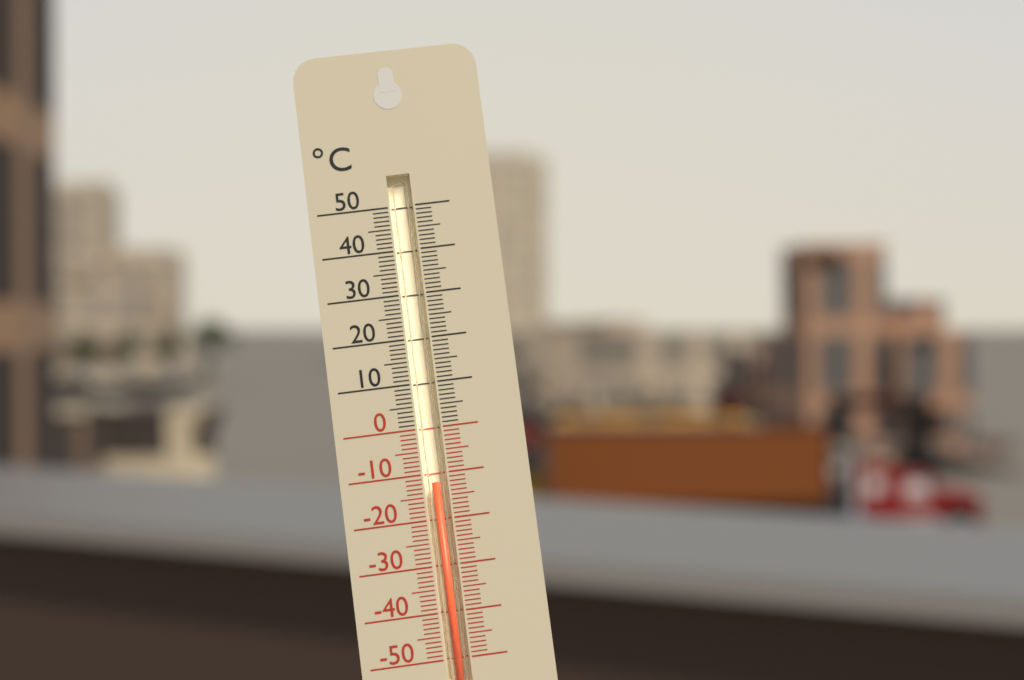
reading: -12 °C
